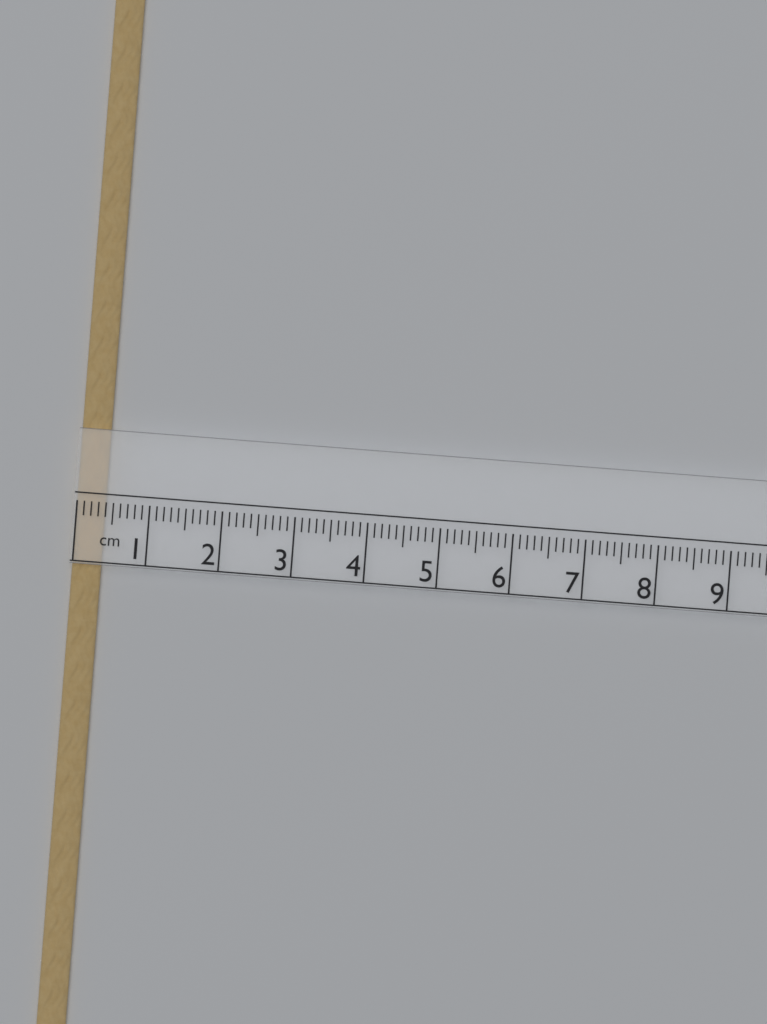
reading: 0.4 cm
